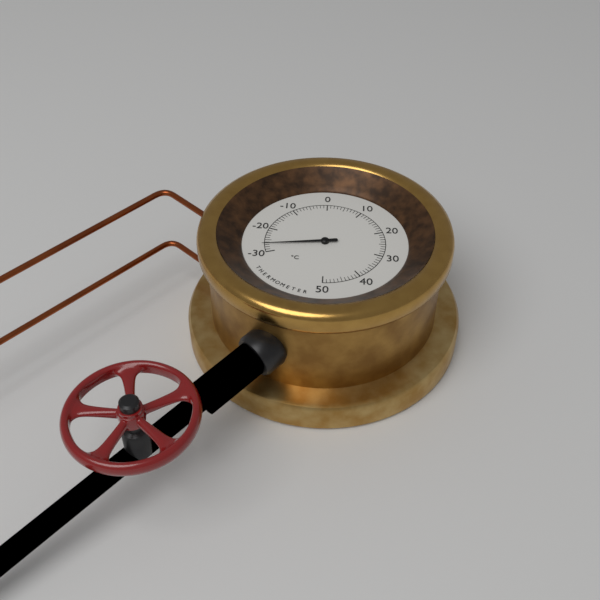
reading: -27 °C
